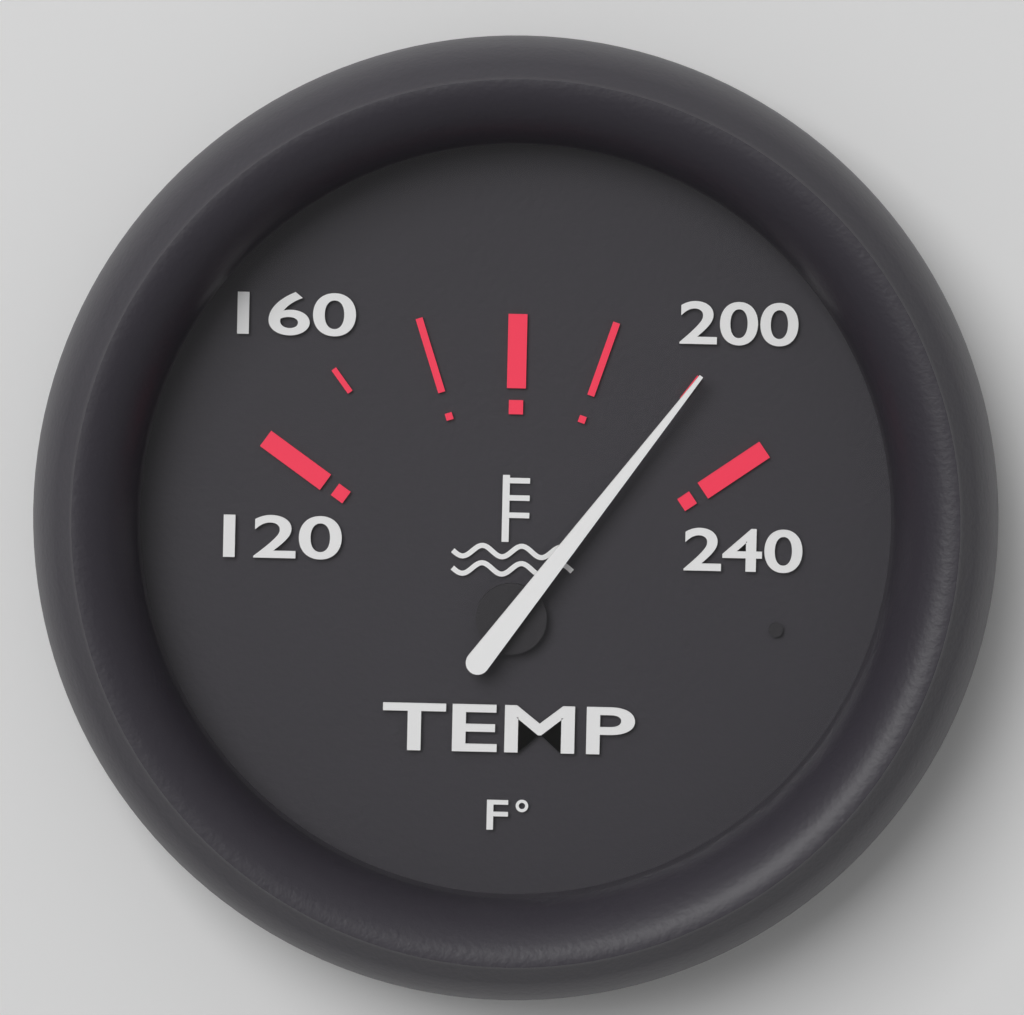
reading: 220 °F
